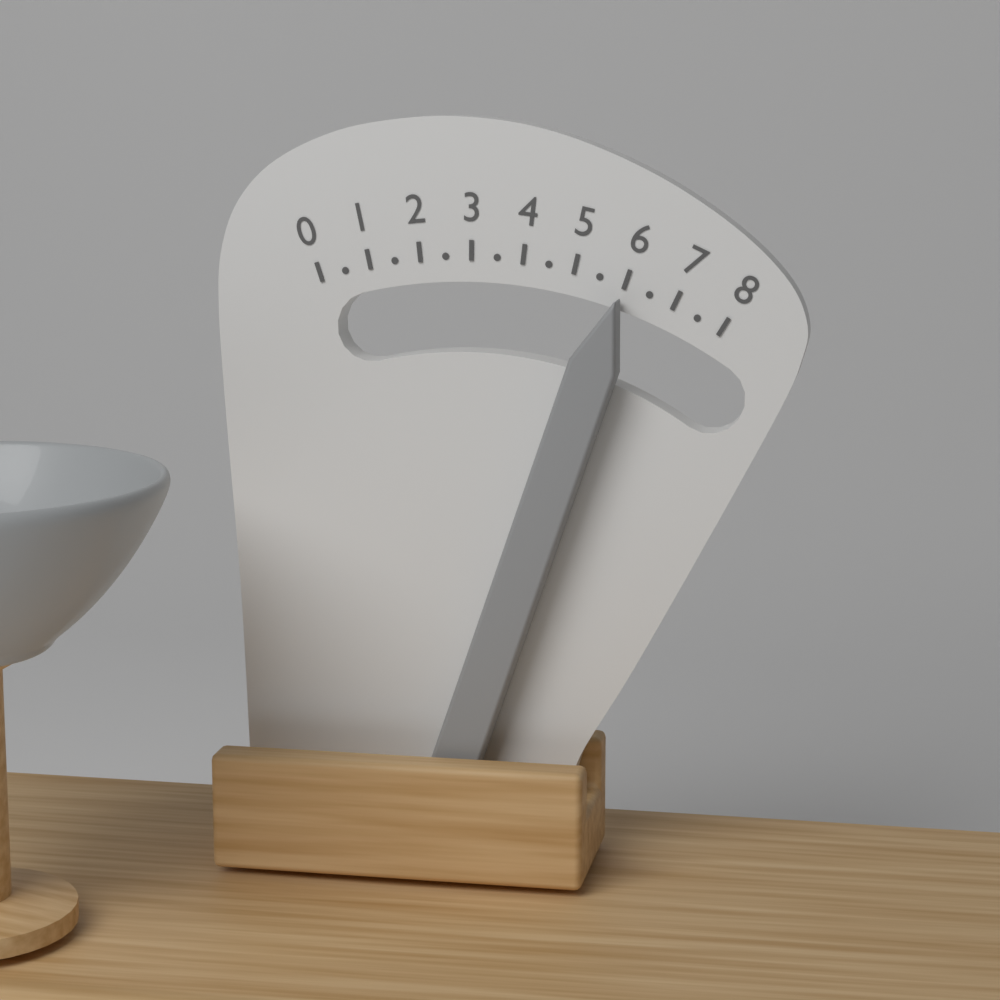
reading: 6.0 (no unit)
